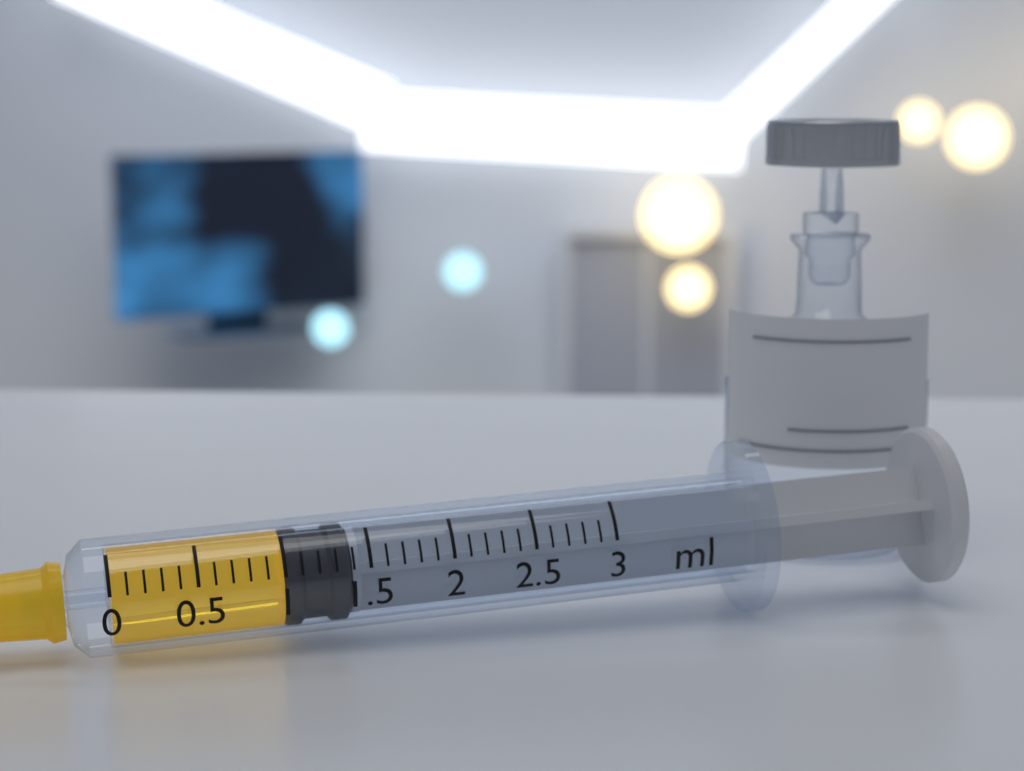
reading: 1.0 ml
